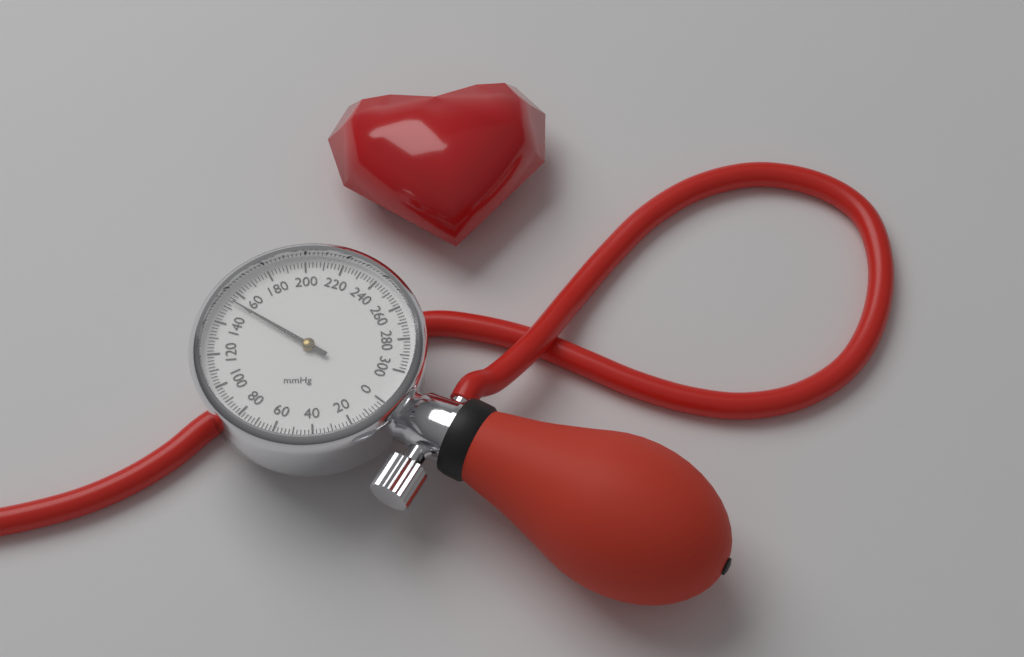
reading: 154 mmHg
